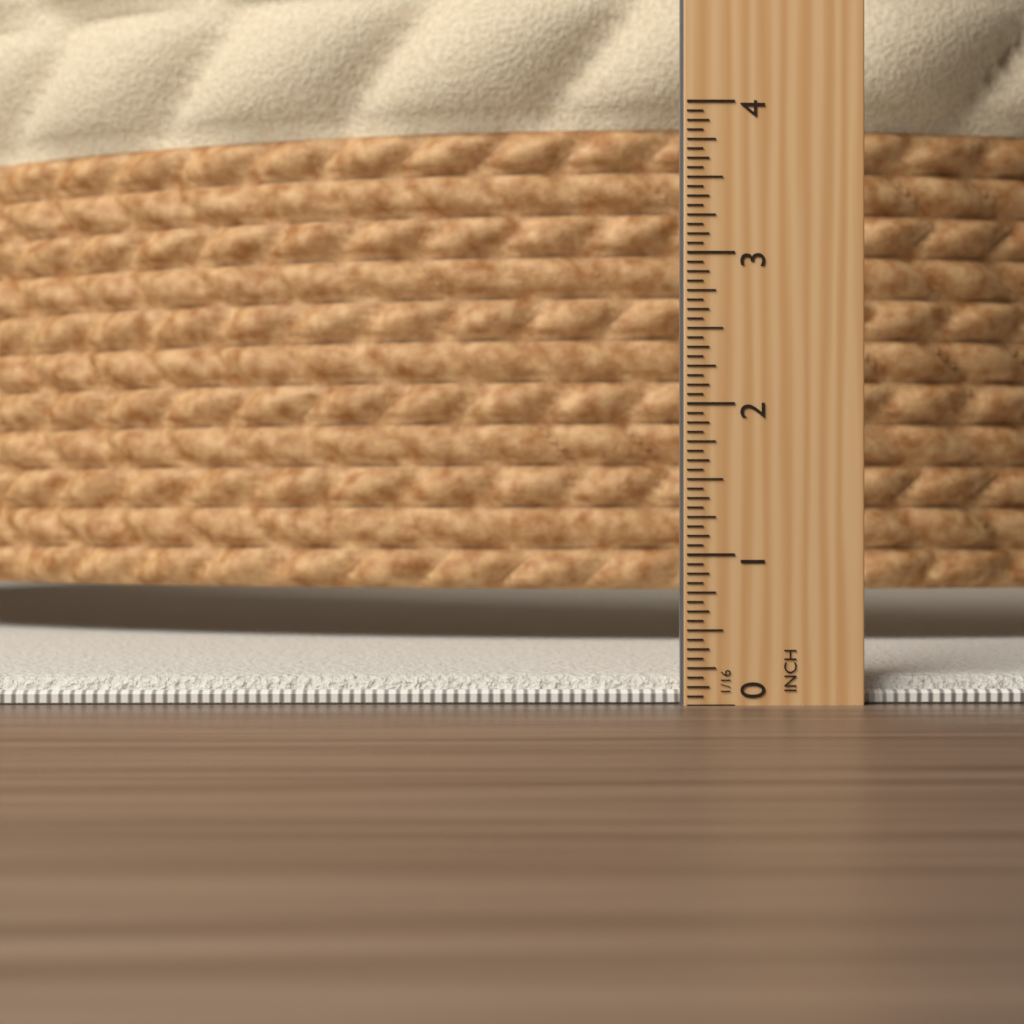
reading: 0.1875 in
